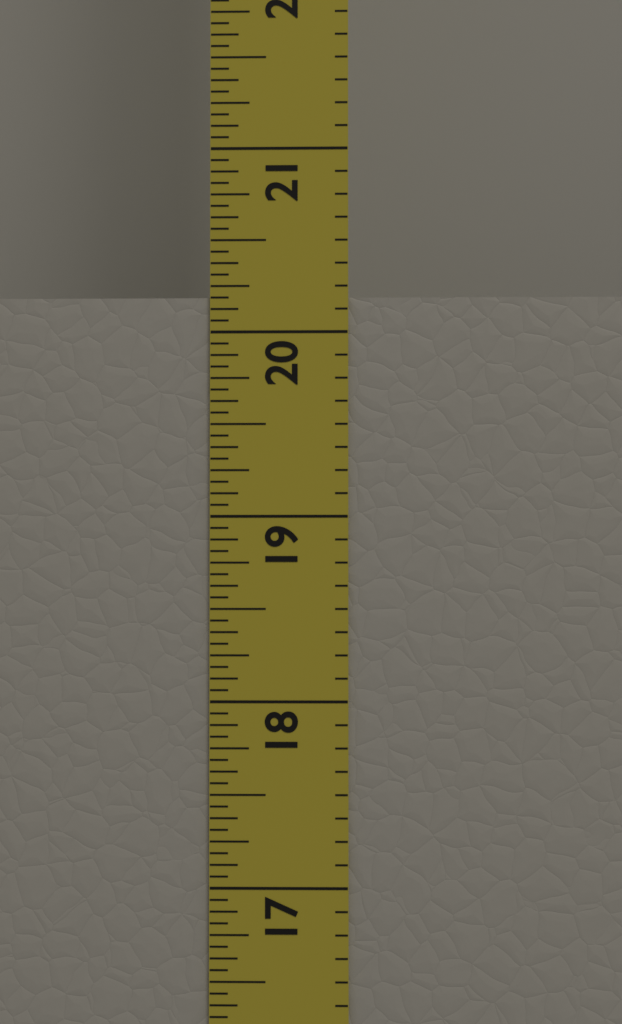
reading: 20.1875 in
